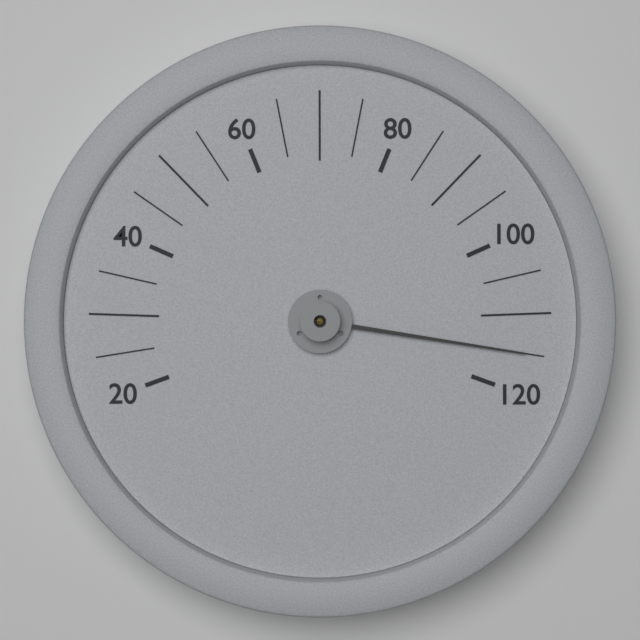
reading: 115 (no unit)
